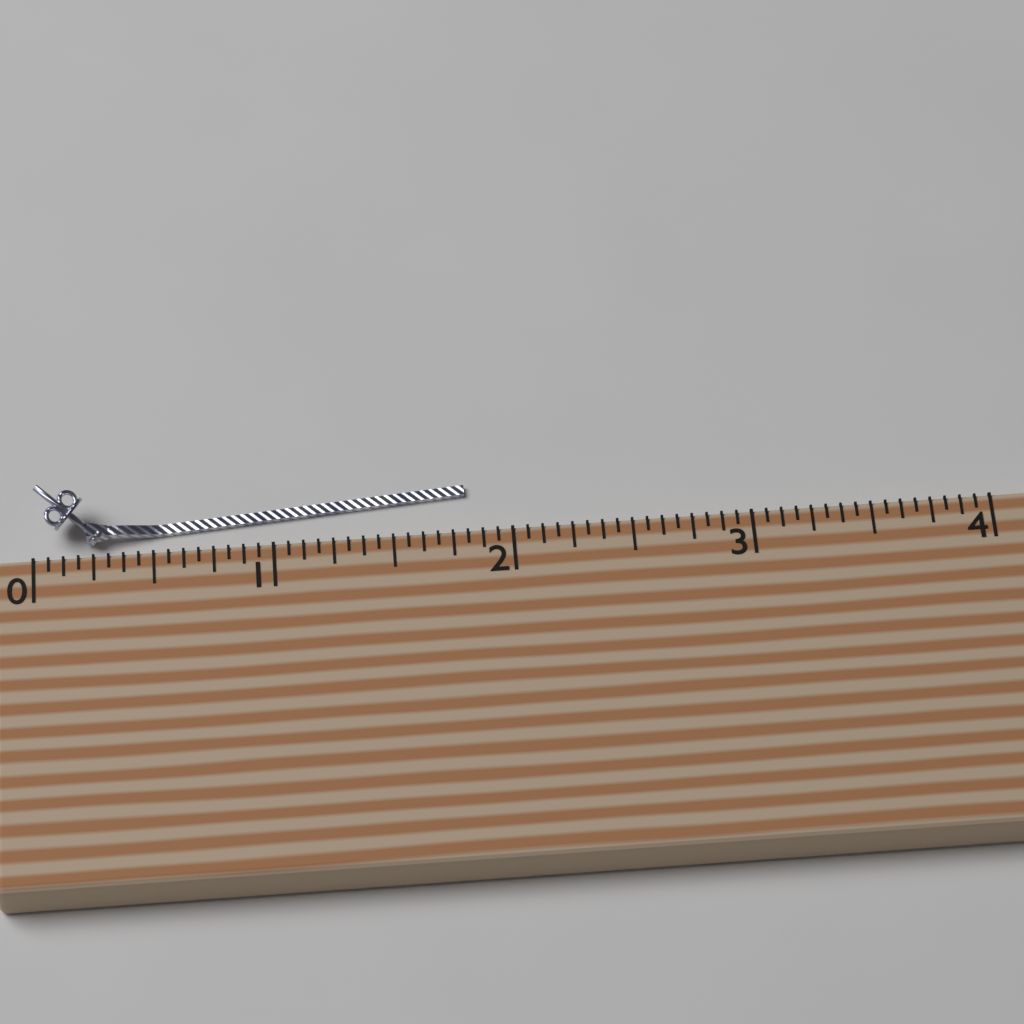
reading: 1.8125 (no unit)
